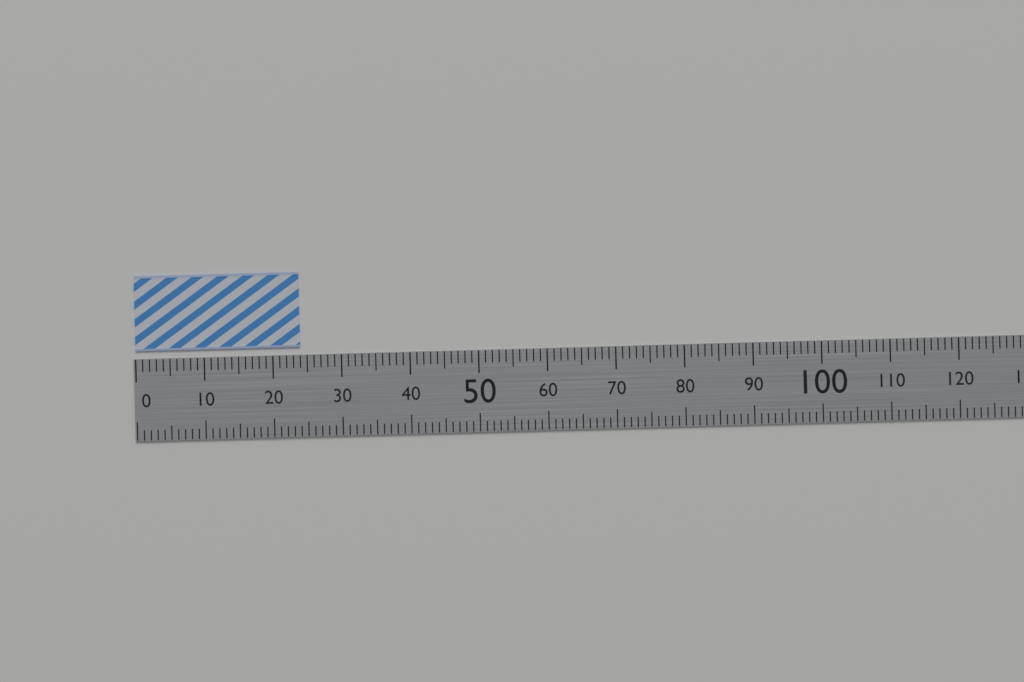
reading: 24 (no unit)
